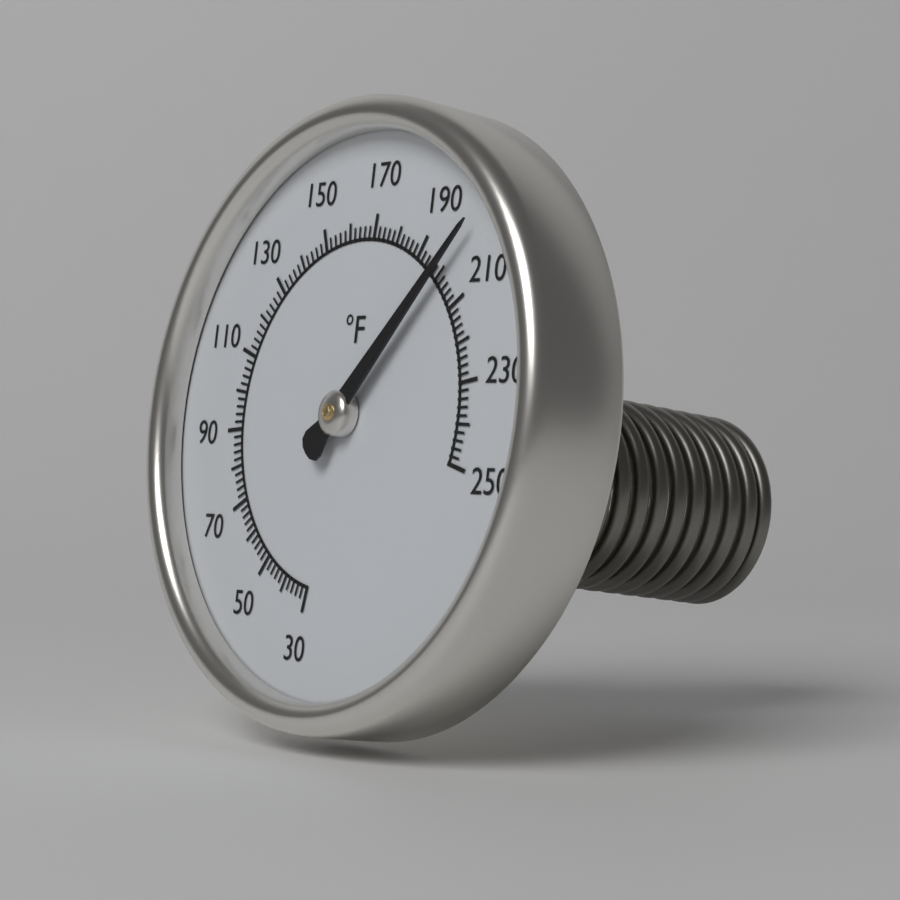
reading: 200 °F
